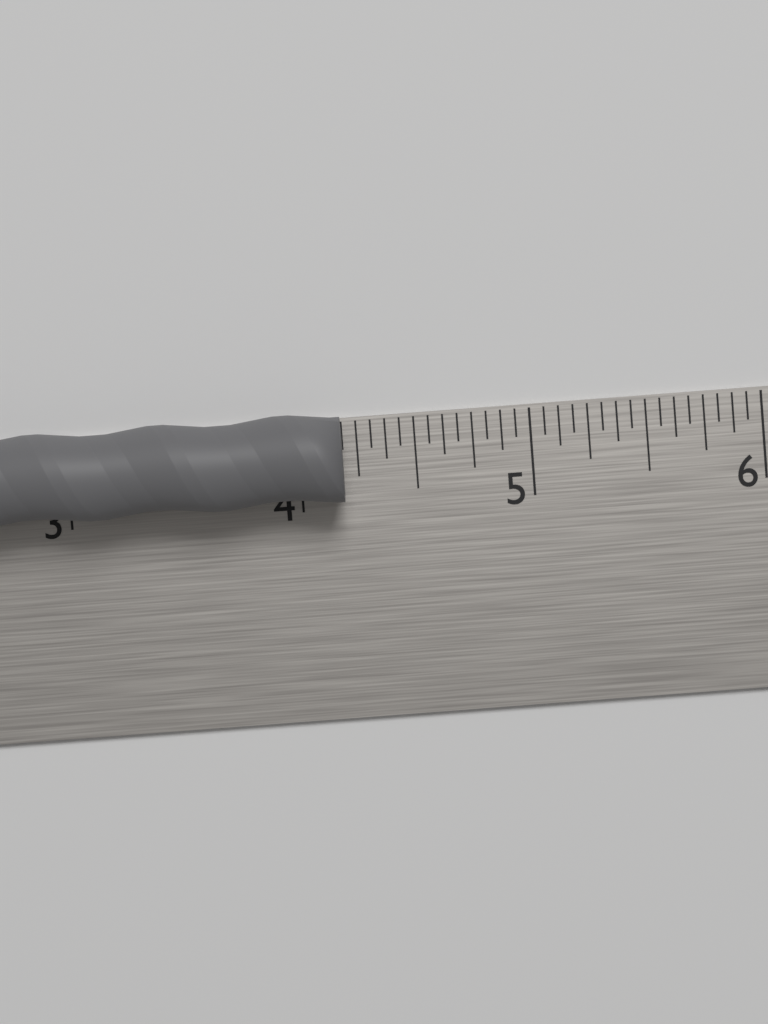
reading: 4.1875 in
